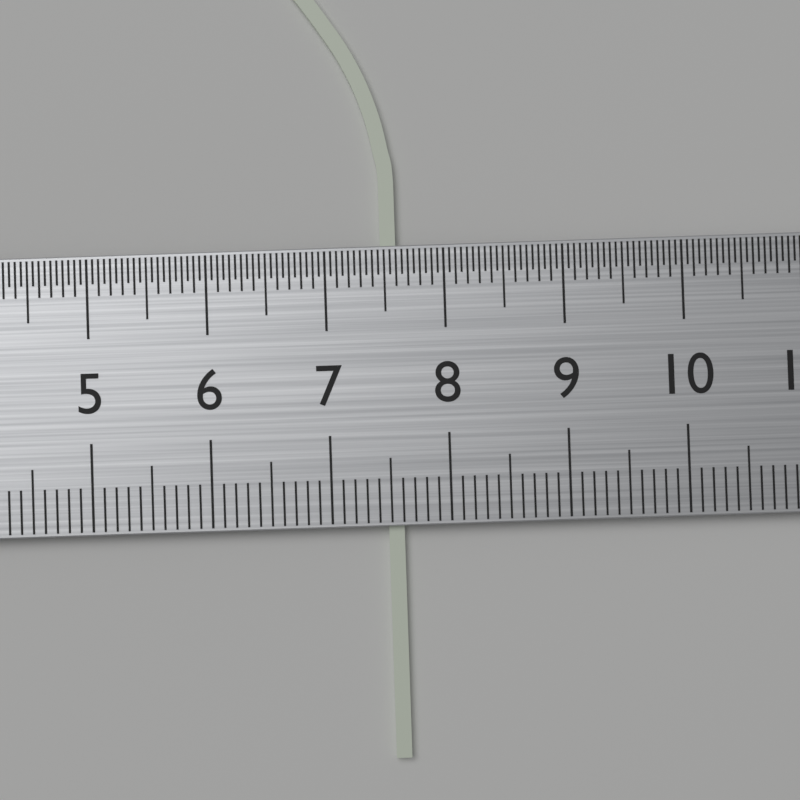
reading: 7.6 cm
